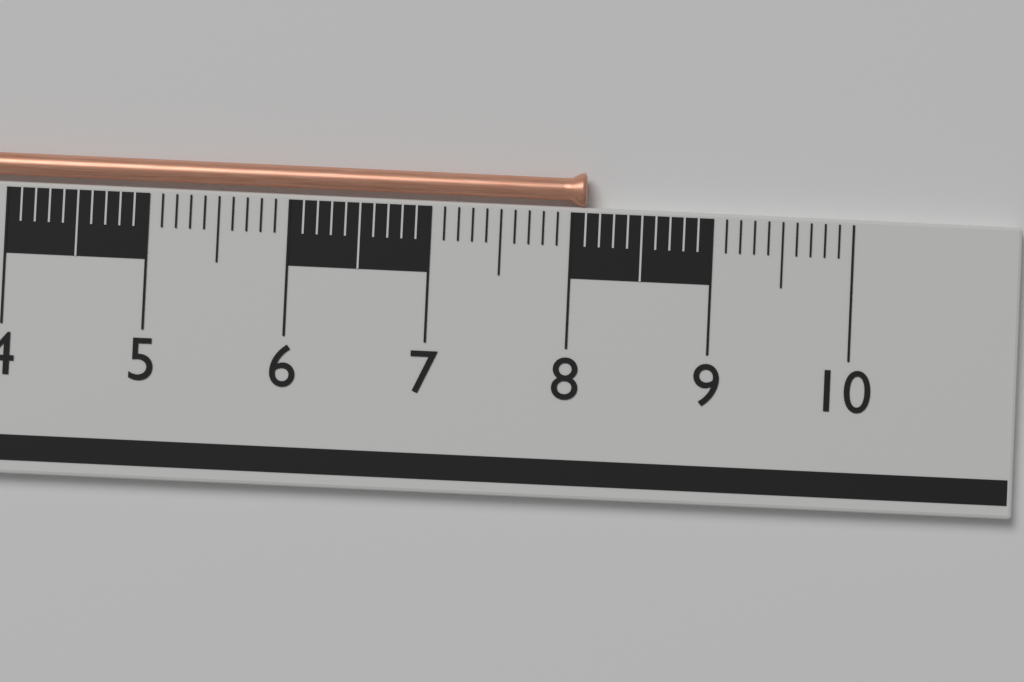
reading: 8.1 cm
